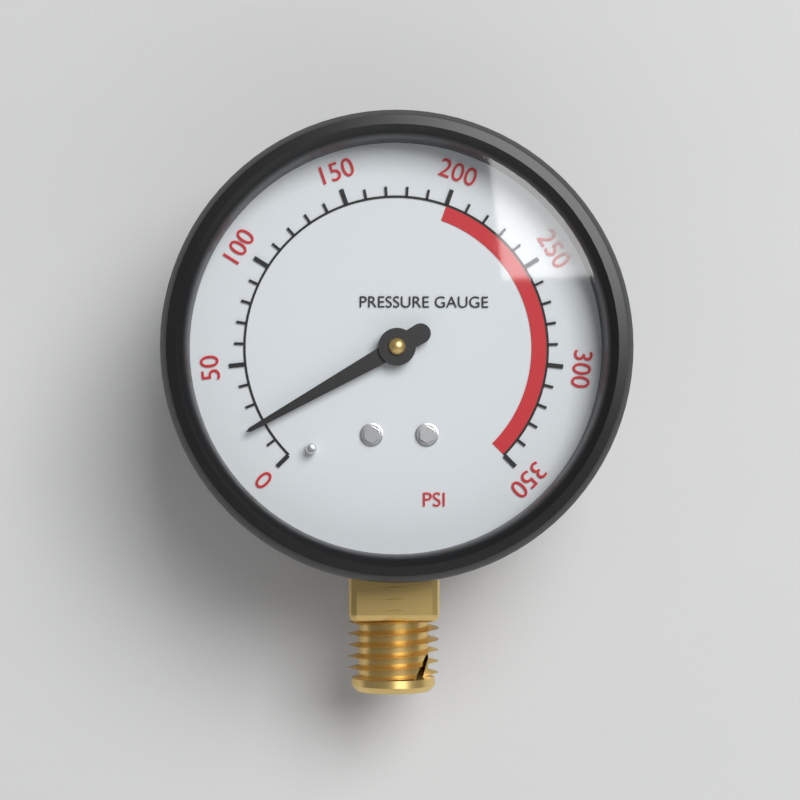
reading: 20 psi
